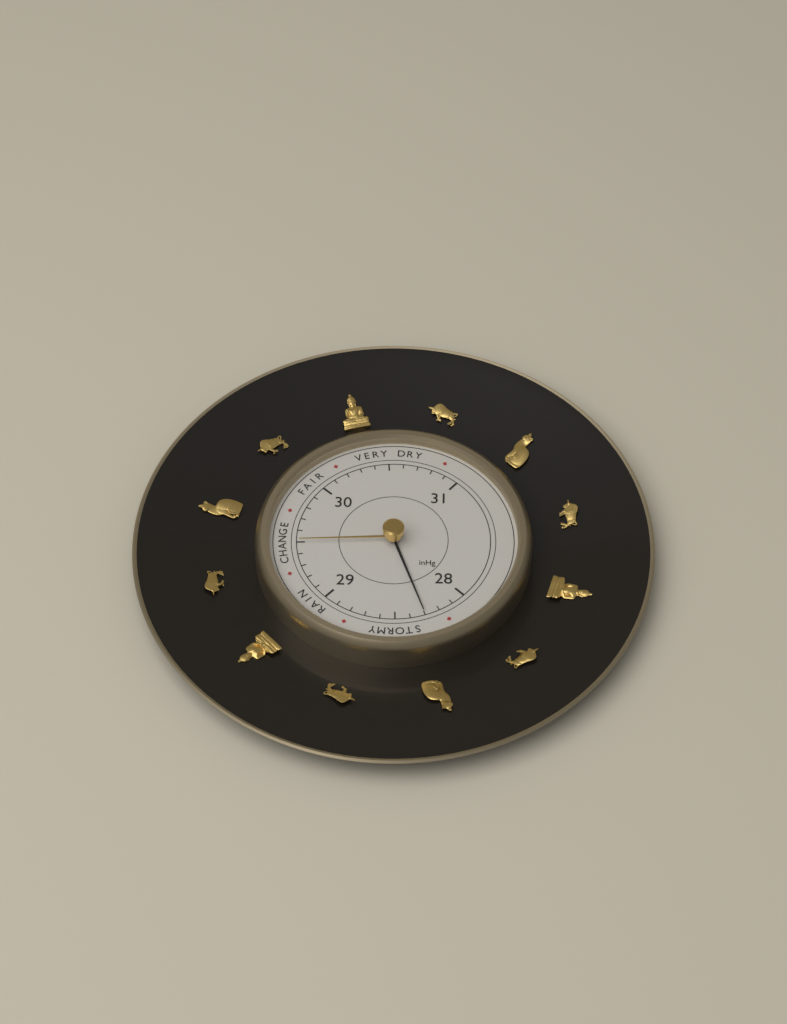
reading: 28.3 inHg
